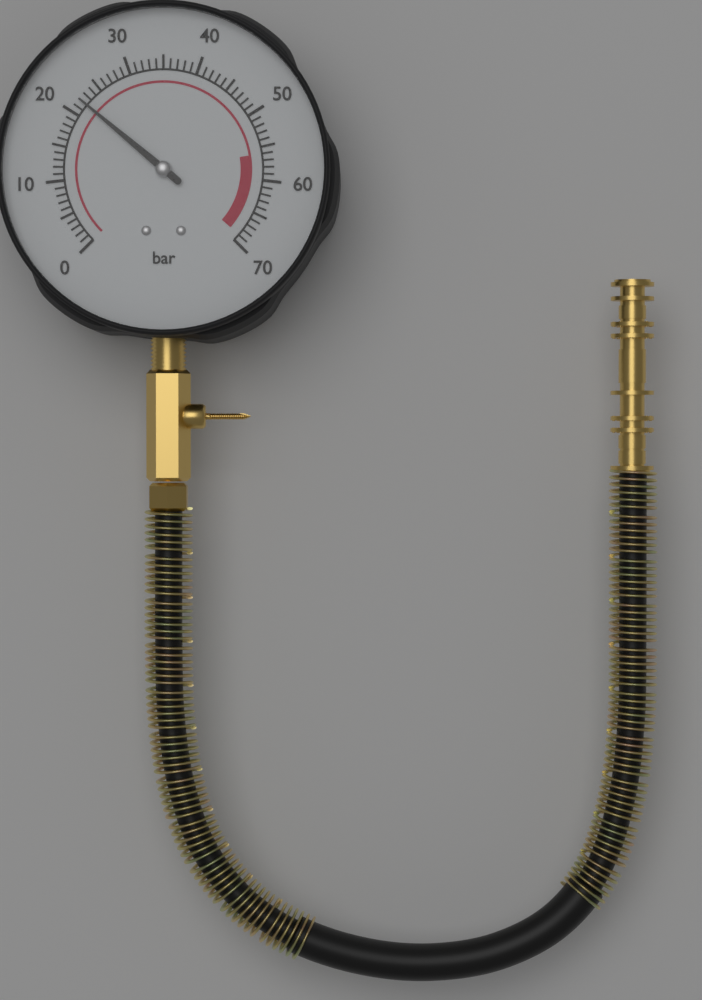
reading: 22 bar
